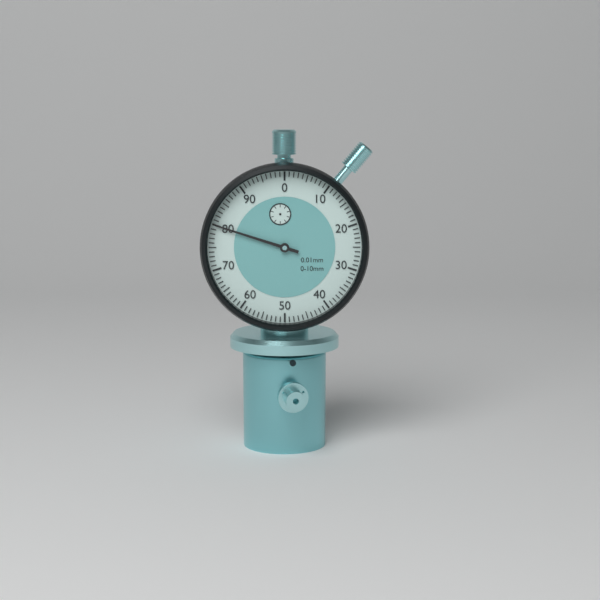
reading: 0.80 mm
